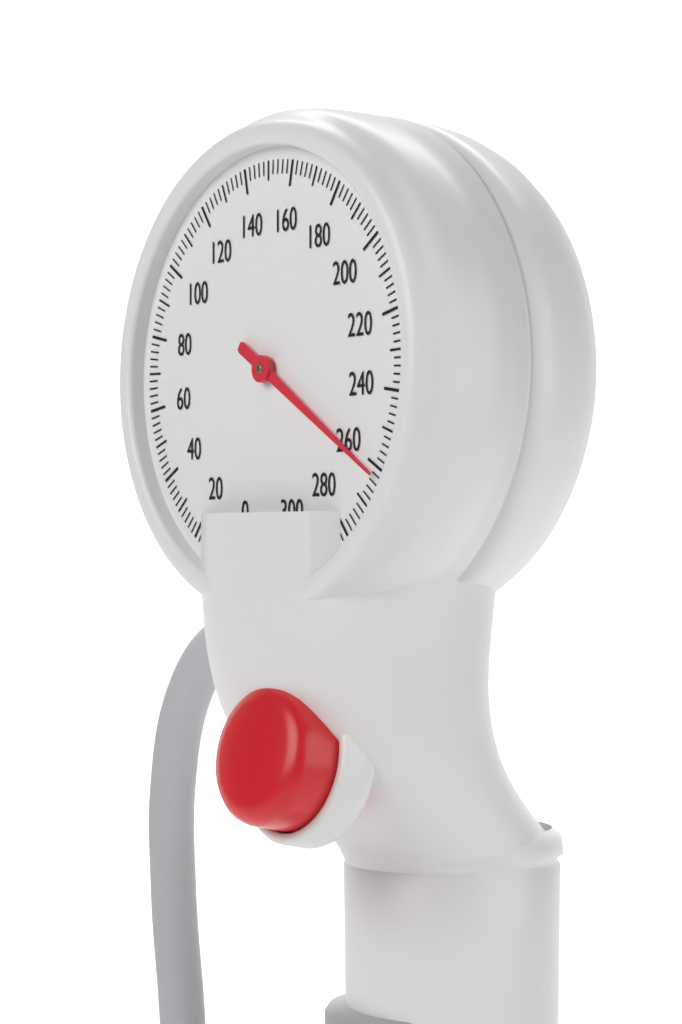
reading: 262 mmHg
